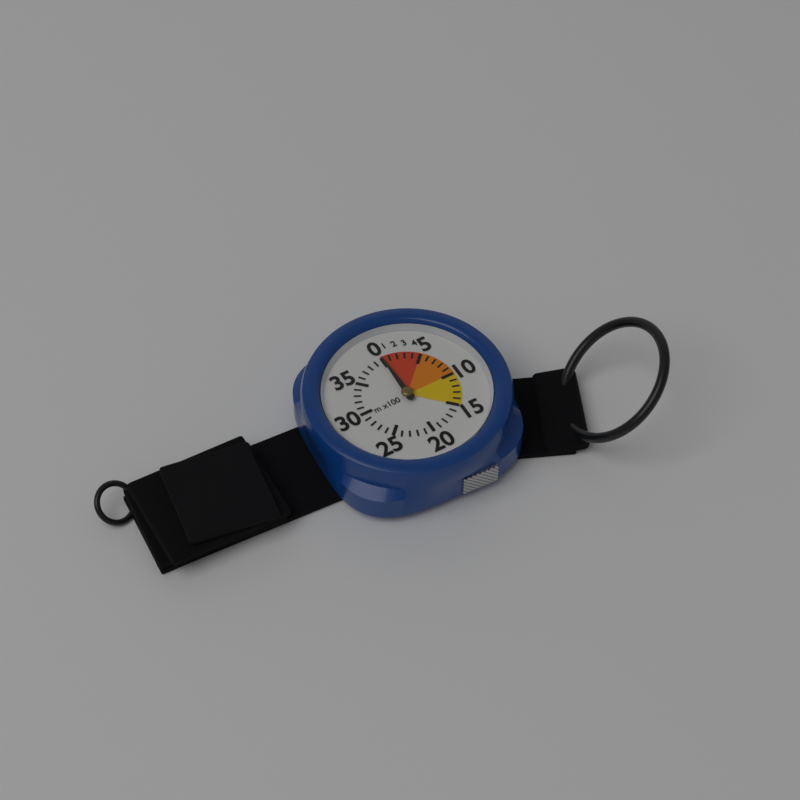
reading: 0 m
